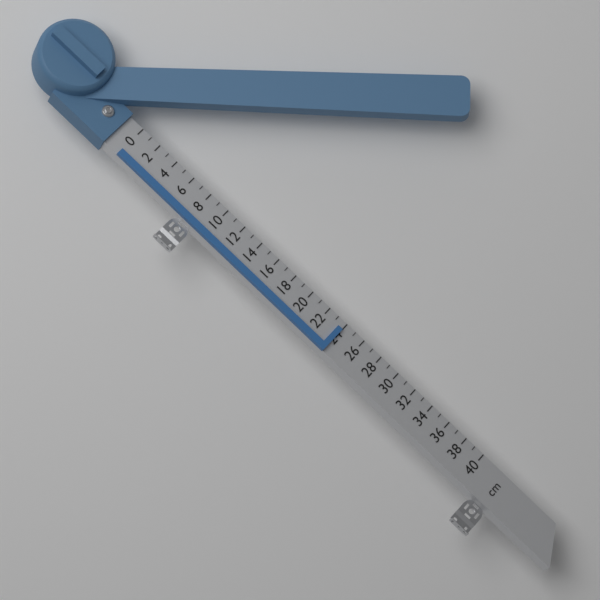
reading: 24 cm
